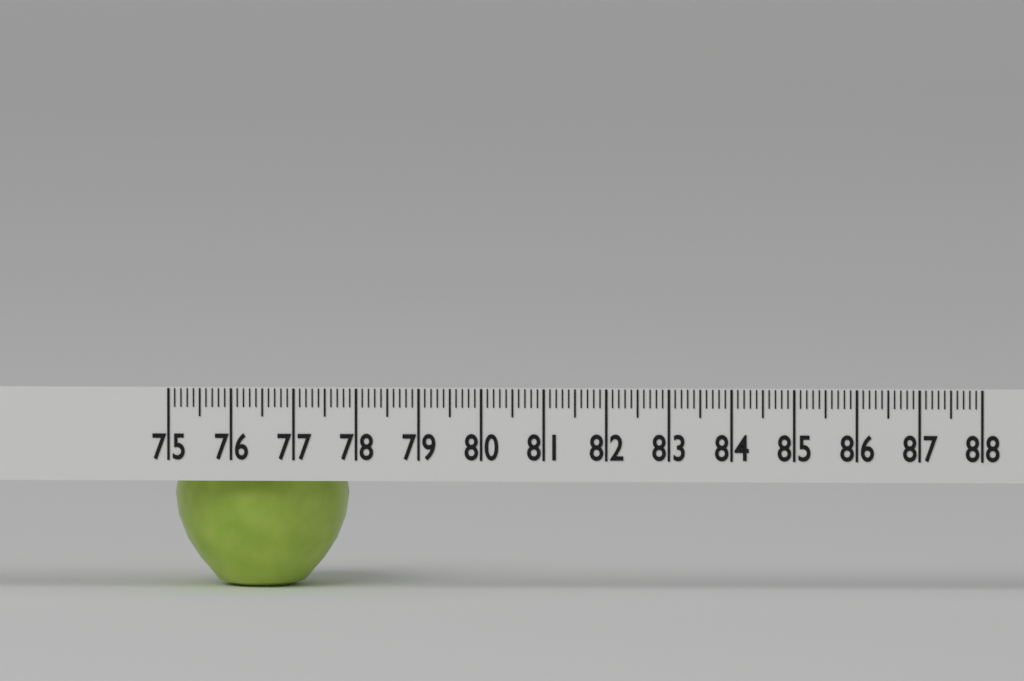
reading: 77.8 (no unit)
